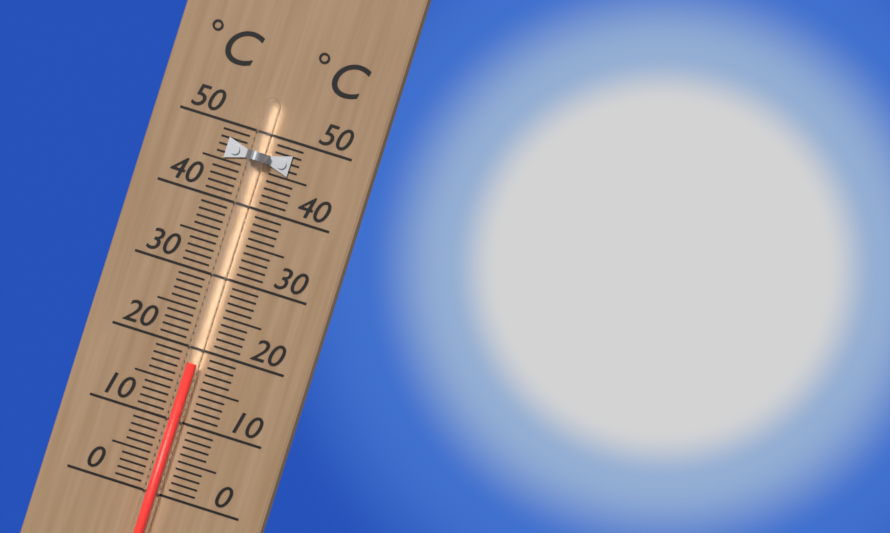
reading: 18 °C
